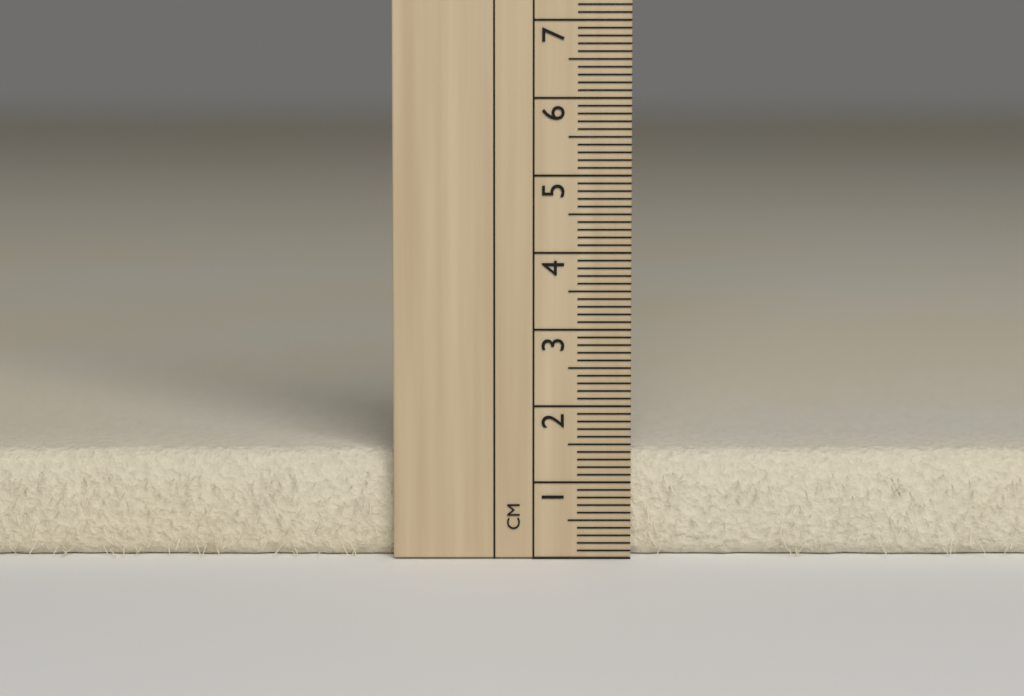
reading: 1.4 cm
